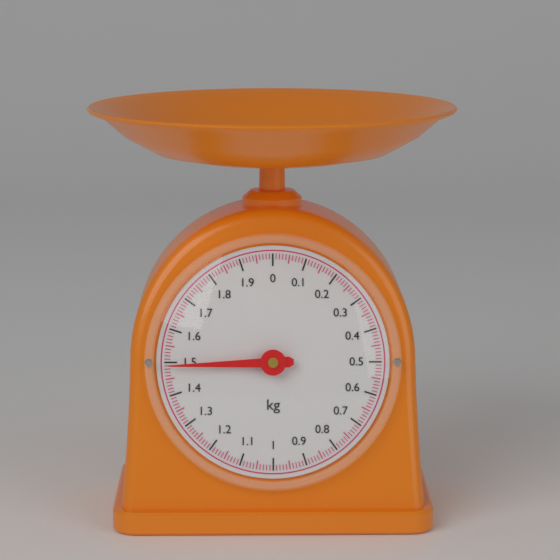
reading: 1.49 kg
